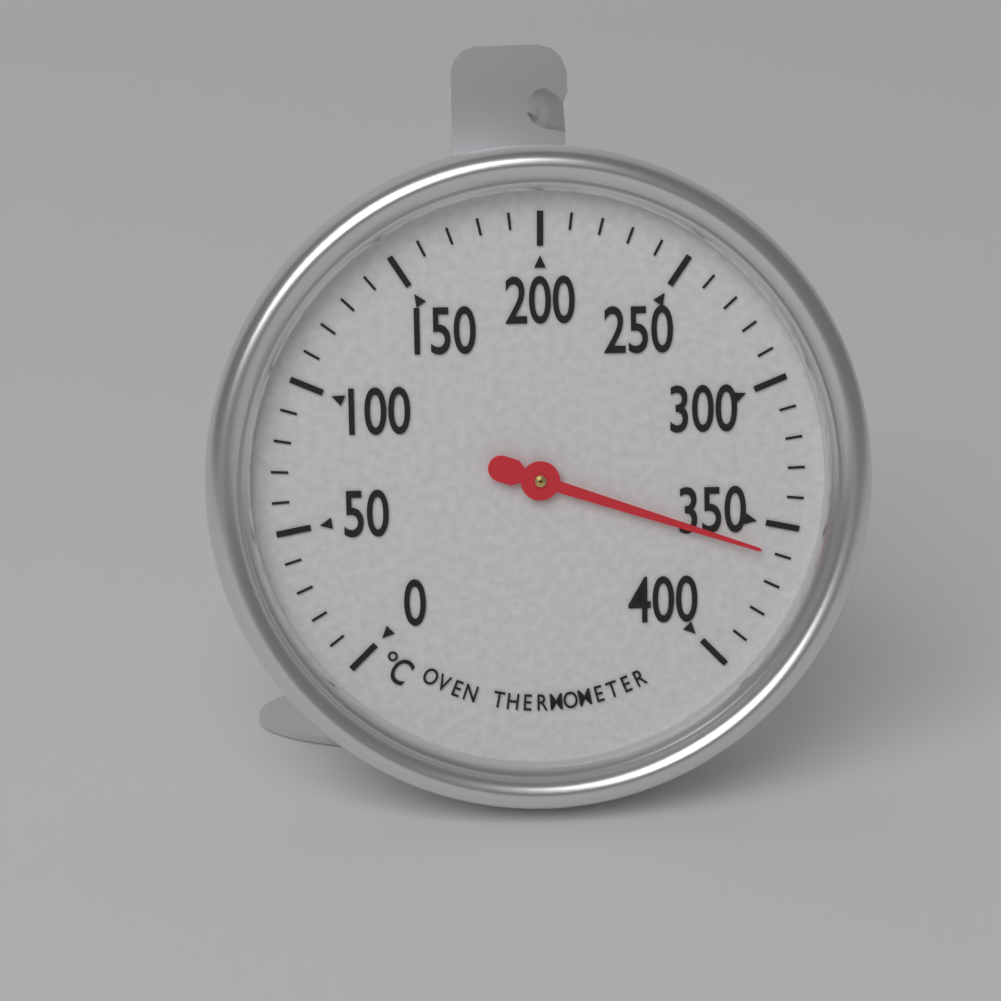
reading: 360 °C
